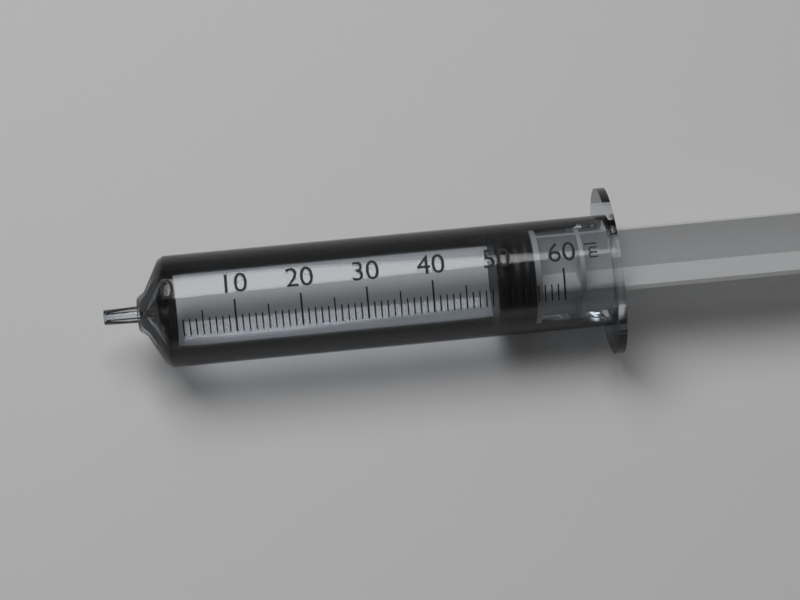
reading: 50 ml
